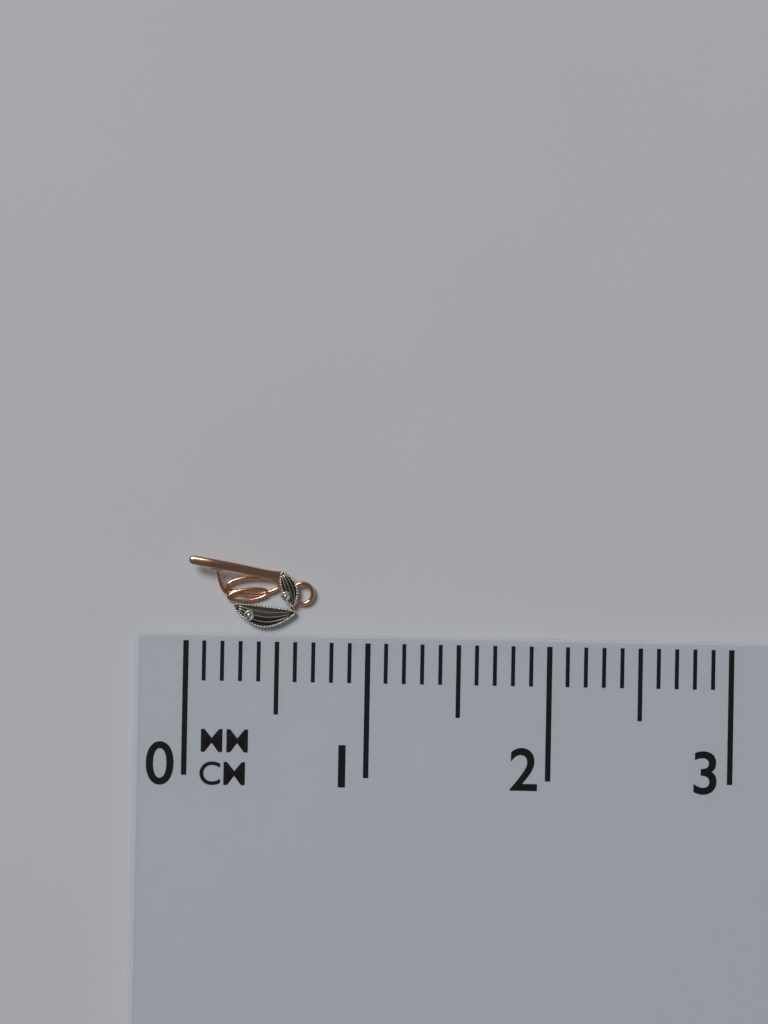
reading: 0.7 cm
